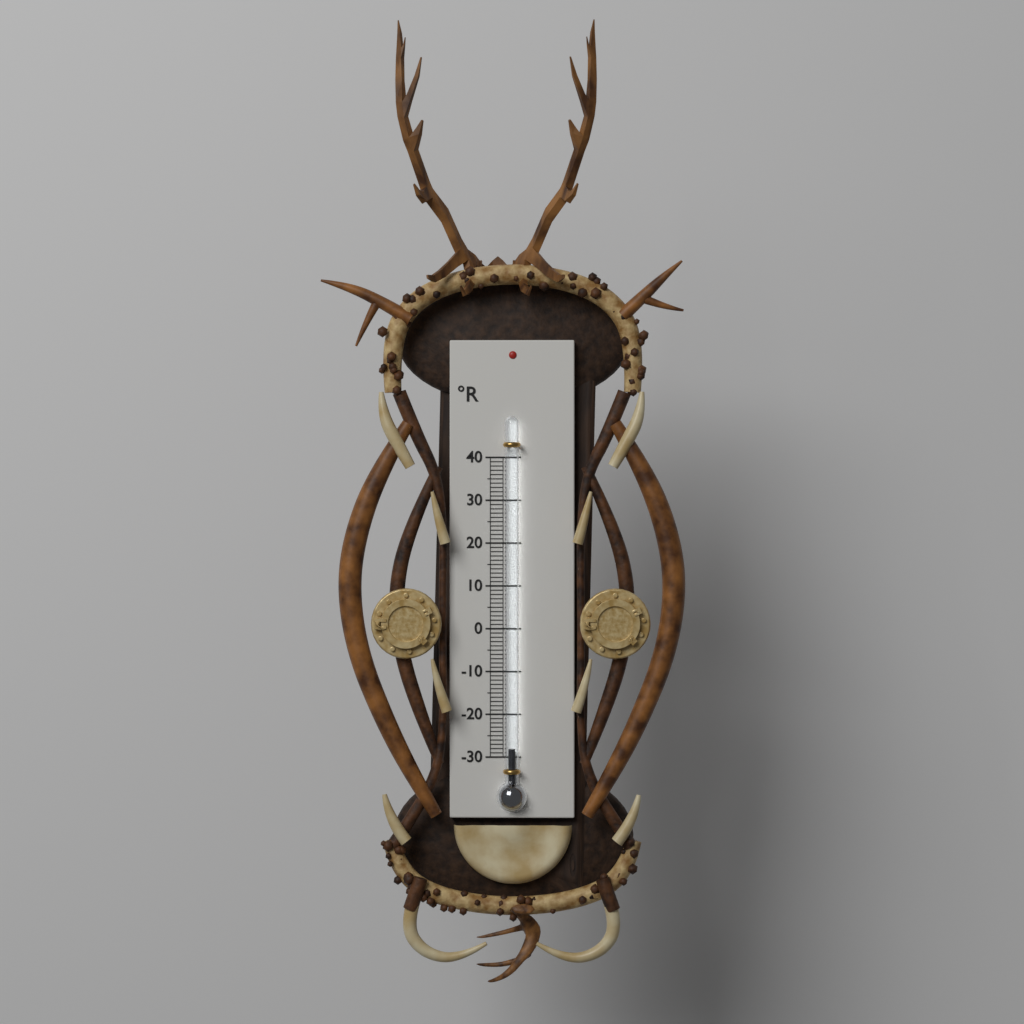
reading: -28 °R
